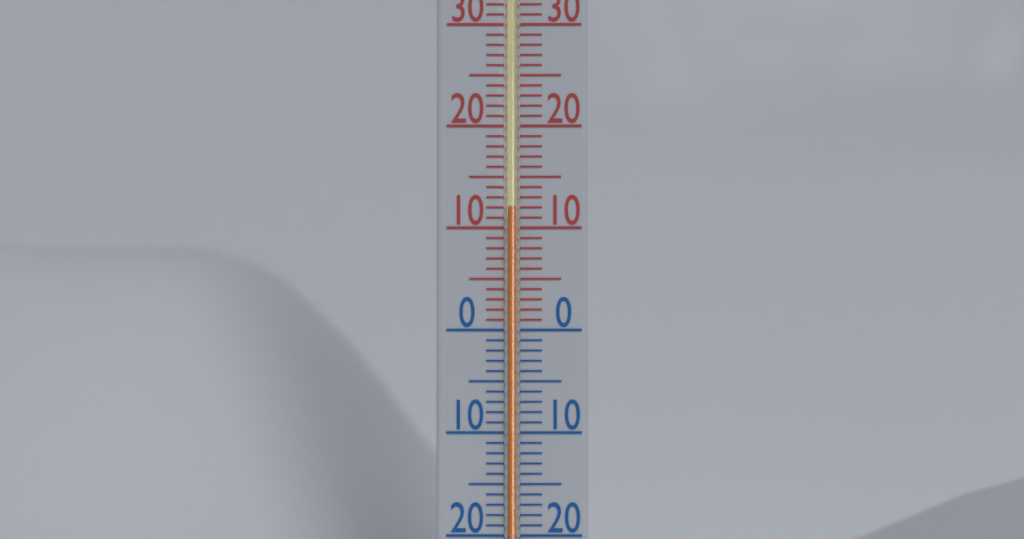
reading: 12 °C
